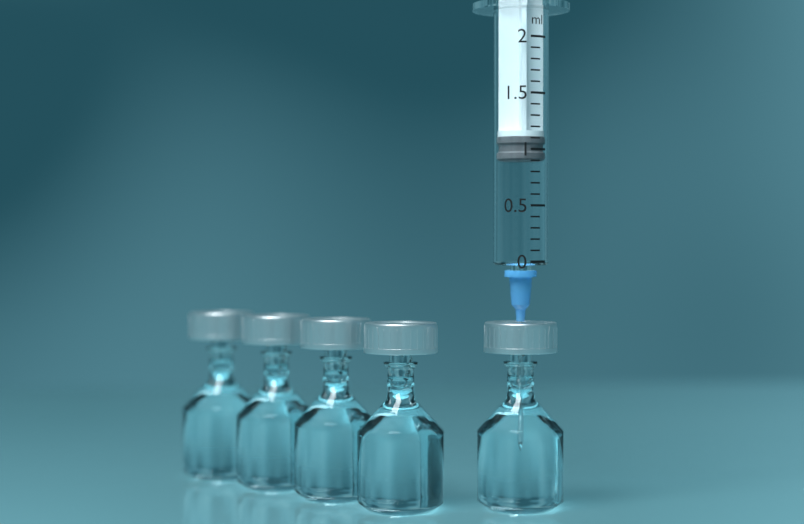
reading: 0.9 ml
